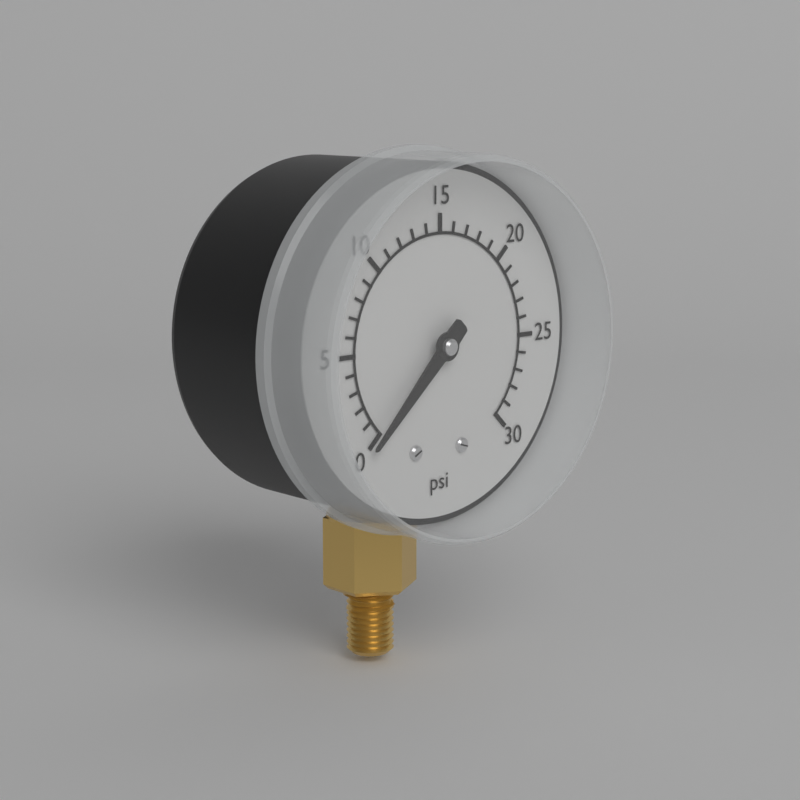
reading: 0 psi
